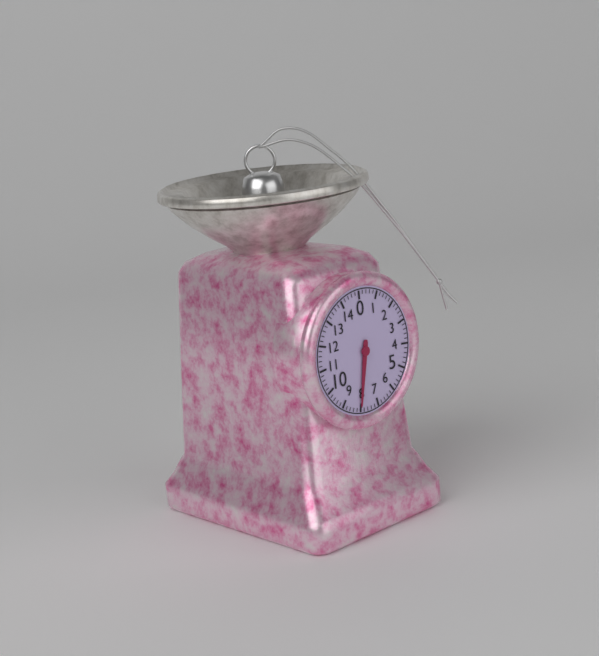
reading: 8.0 (no unit)
